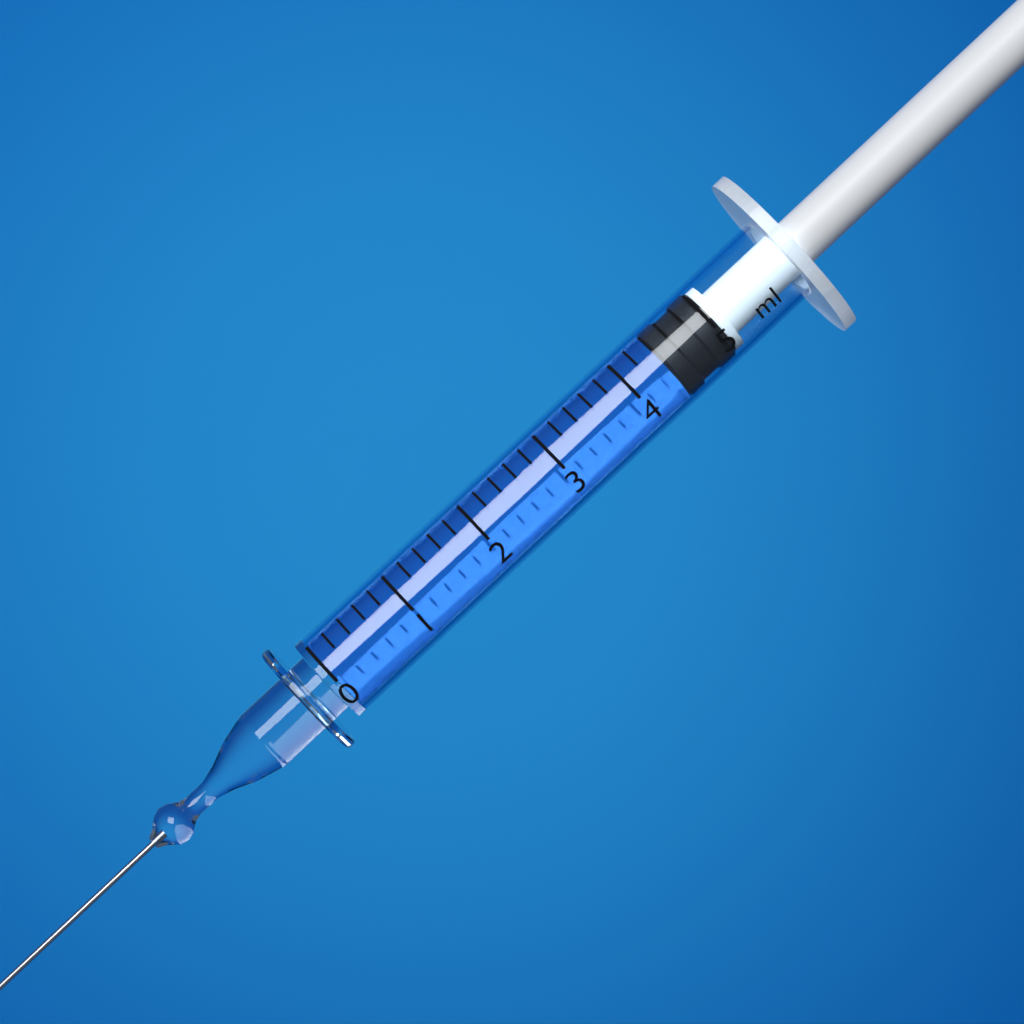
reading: 4.4 ml
